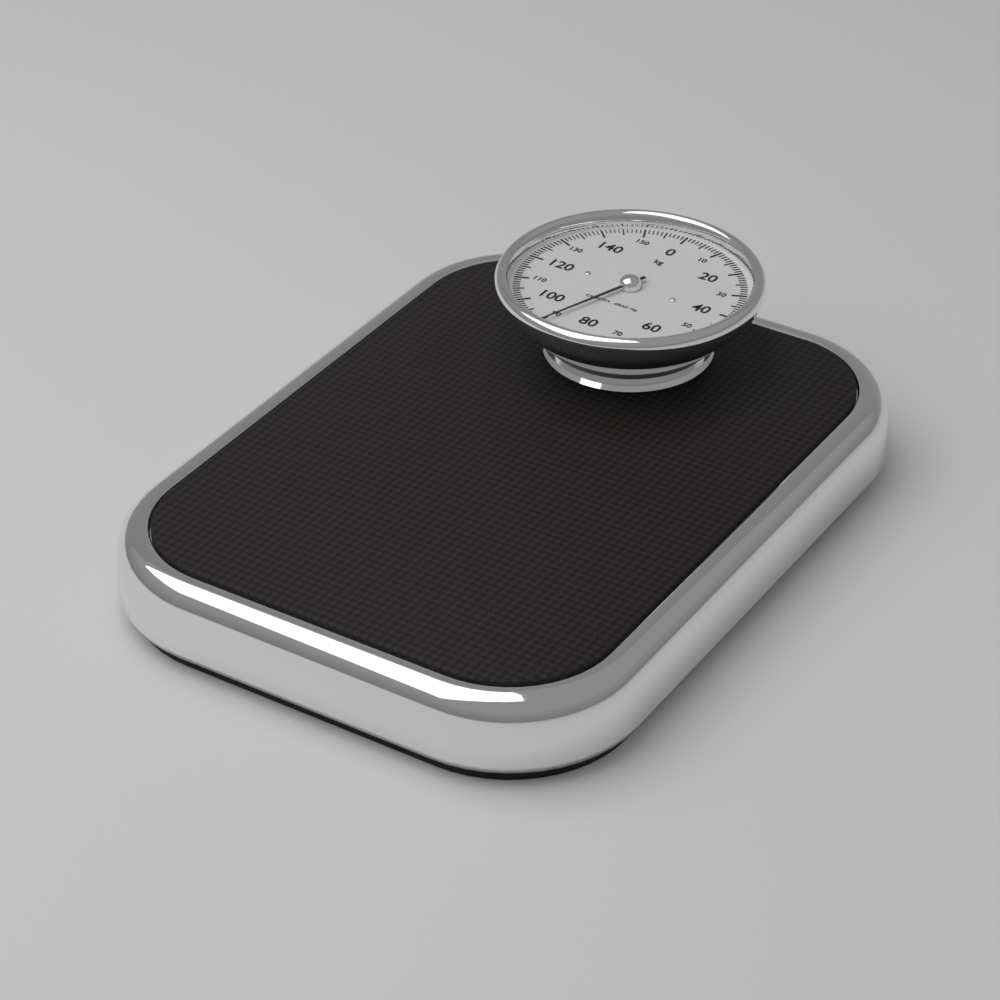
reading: 89 kg
